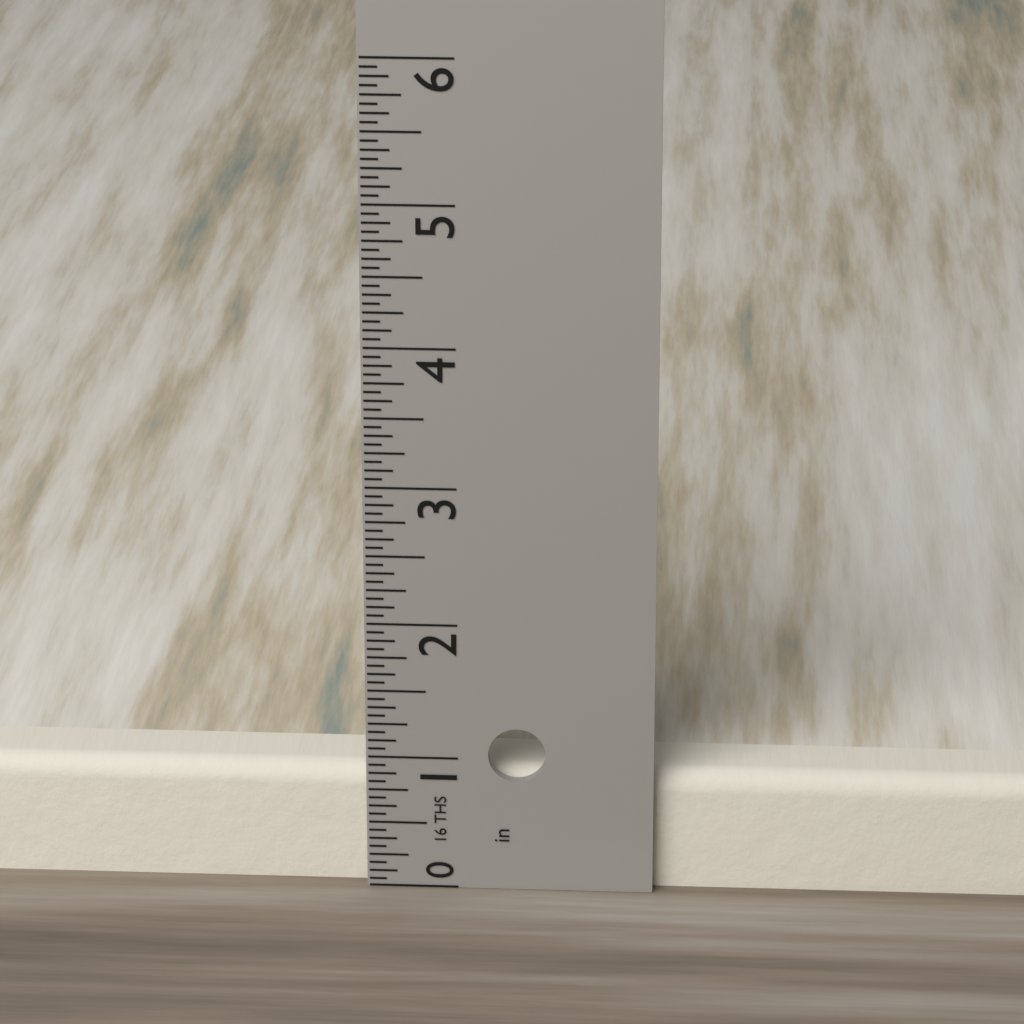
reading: 0.8750 in
